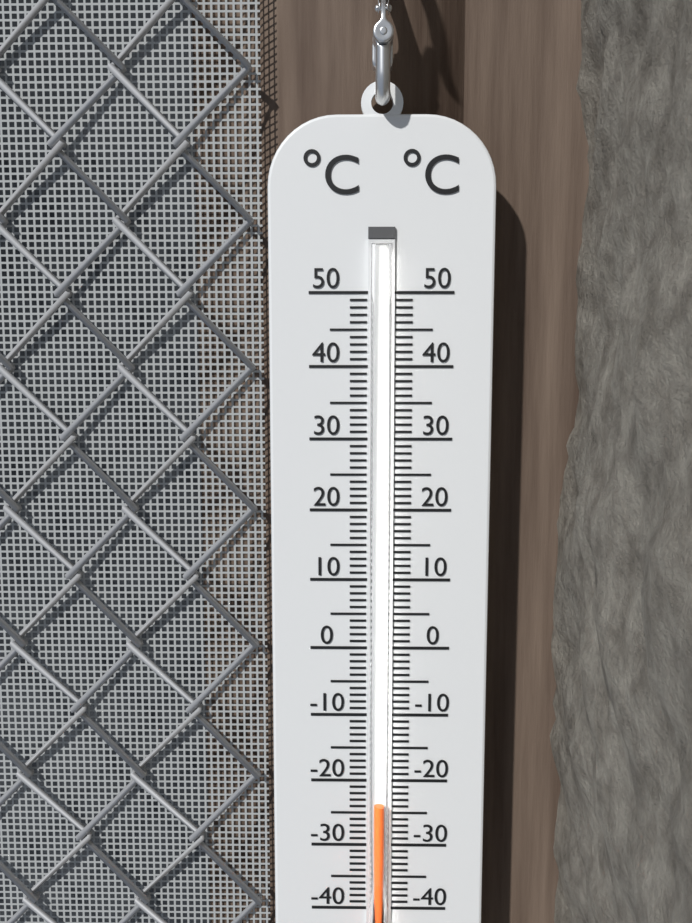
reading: -23 °C
